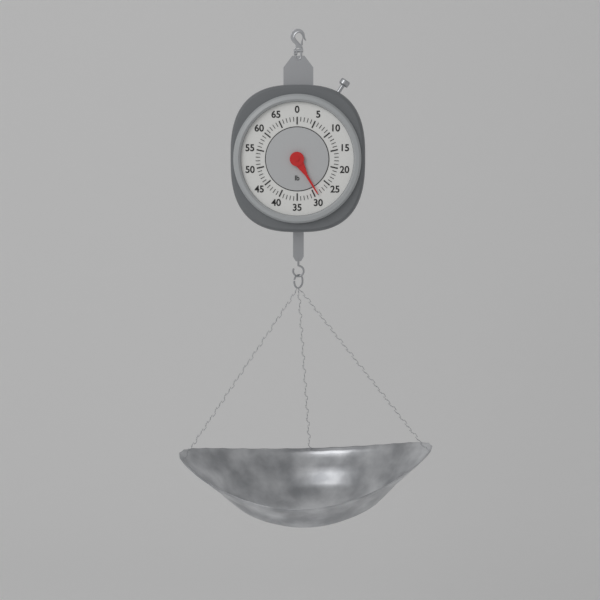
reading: 29 lb
